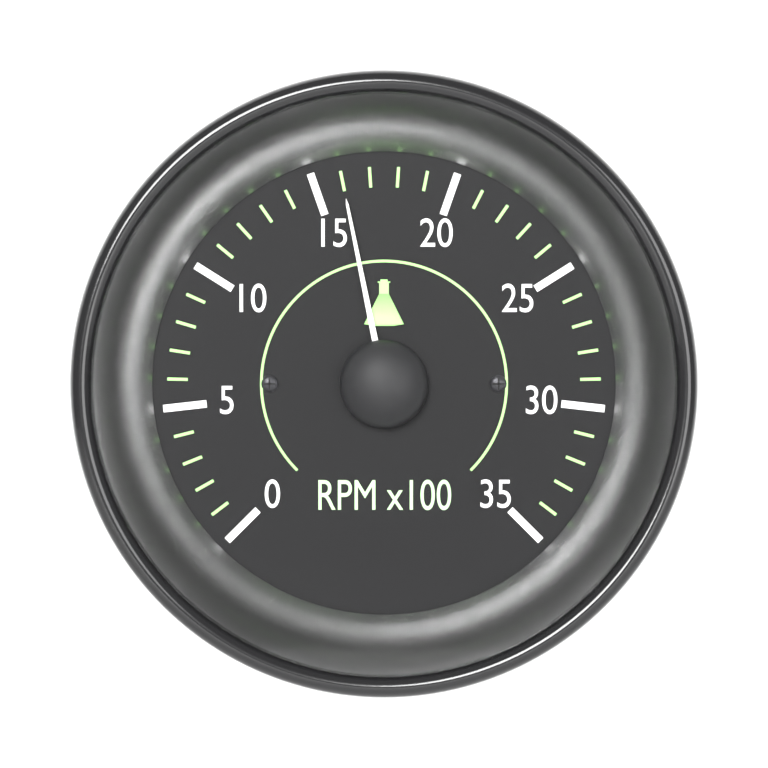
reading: 16 RPM x100
